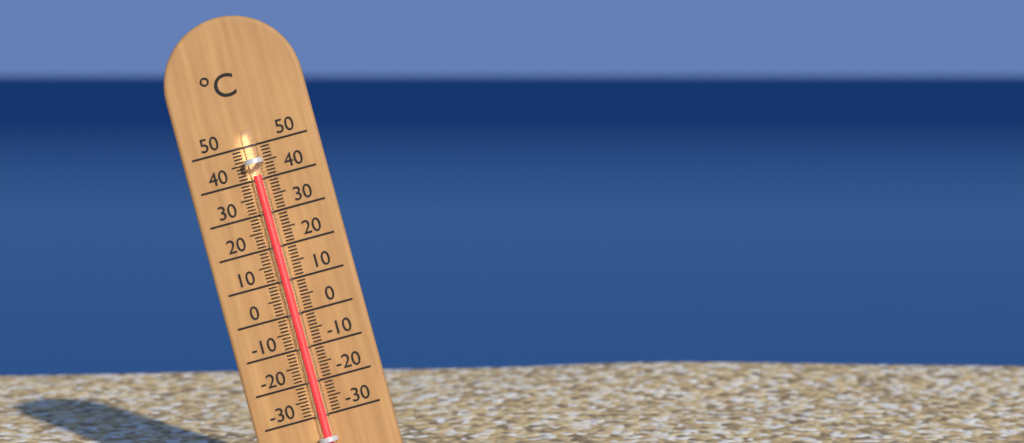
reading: 41 °C
